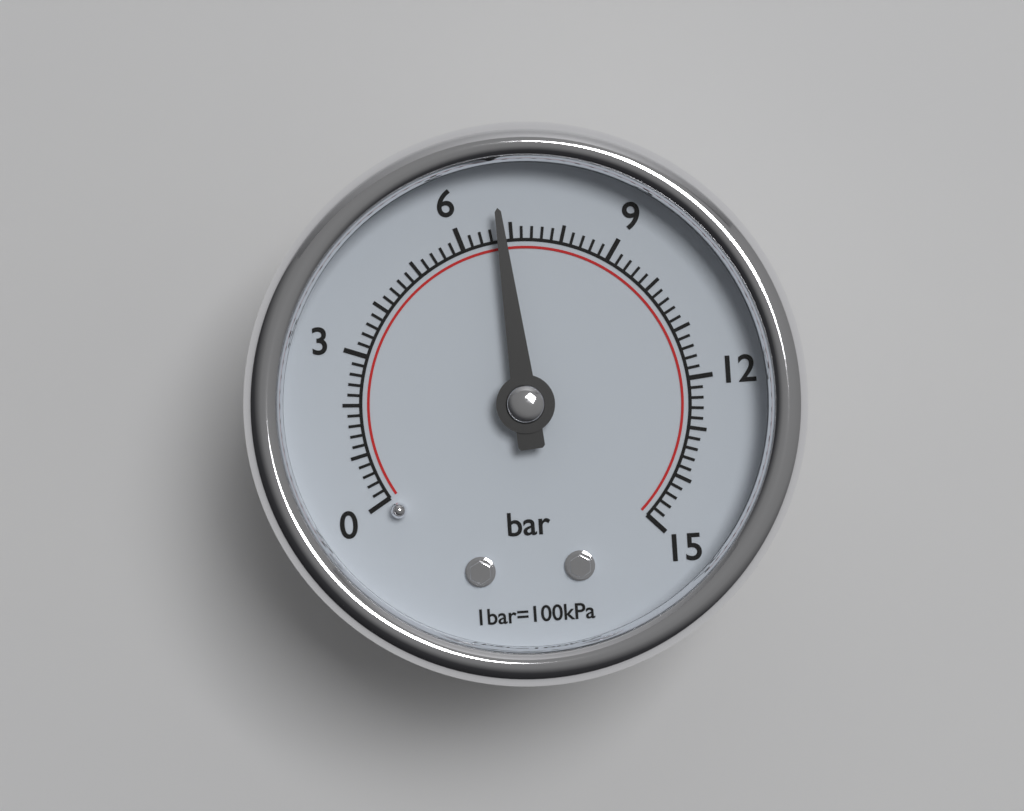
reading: 6.8 bar
